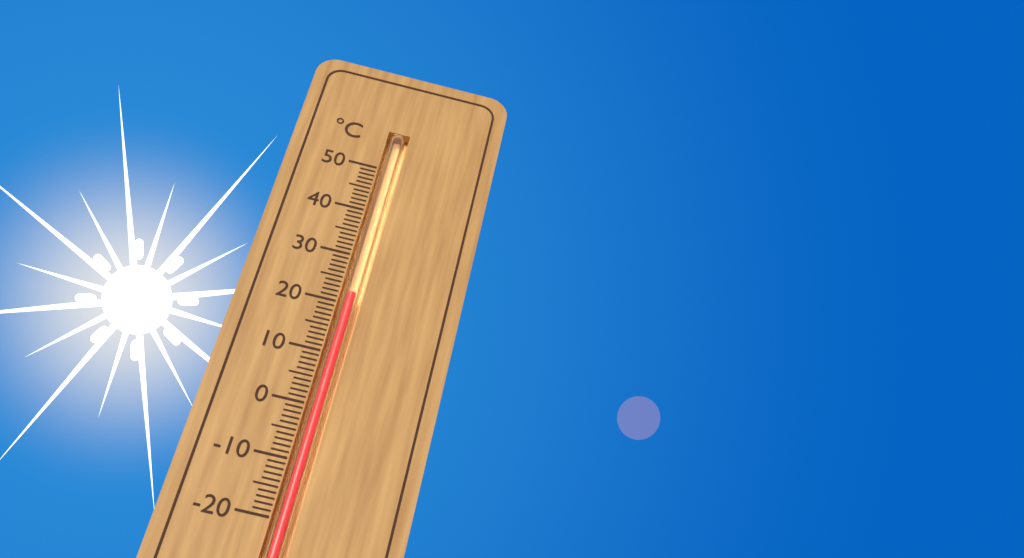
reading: 22 °C
